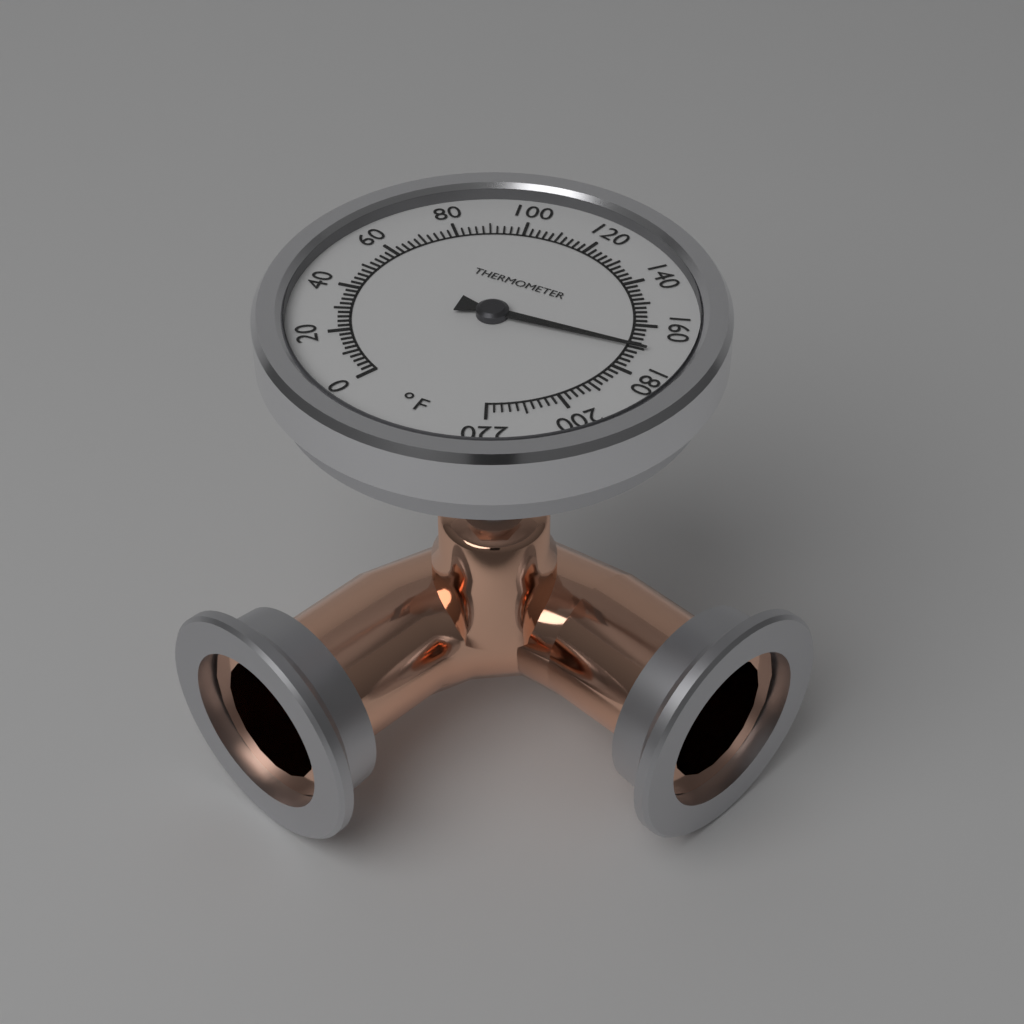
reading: 170 °F
